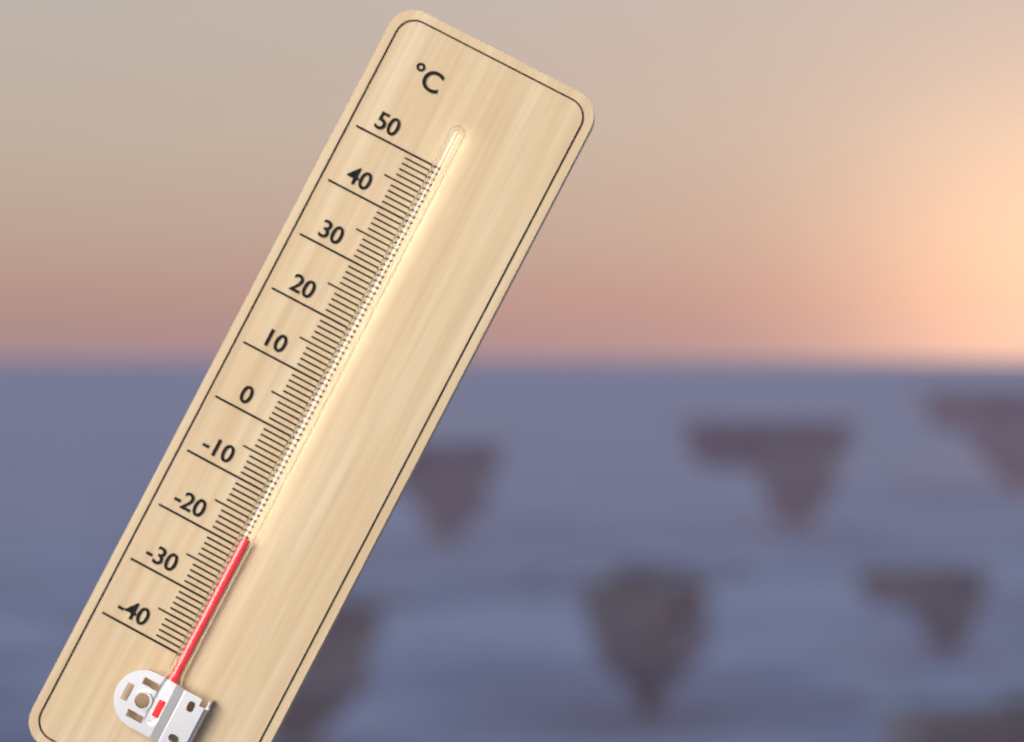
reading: -18 °C
